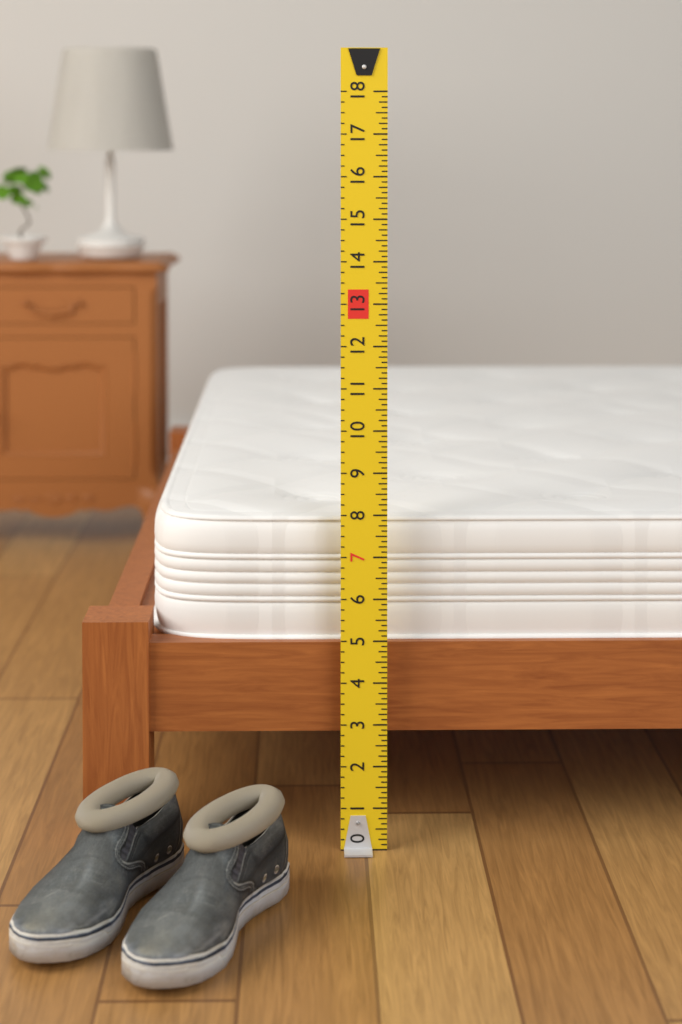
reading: 7.875 (no unit)
